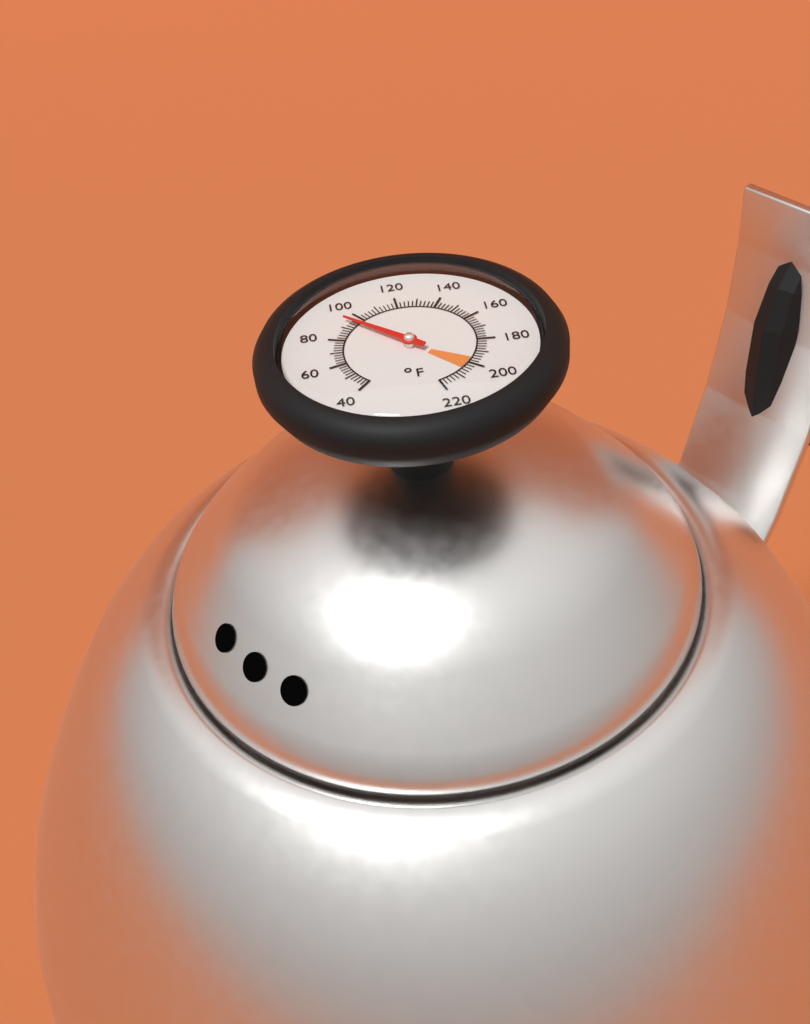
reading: 94 °F
